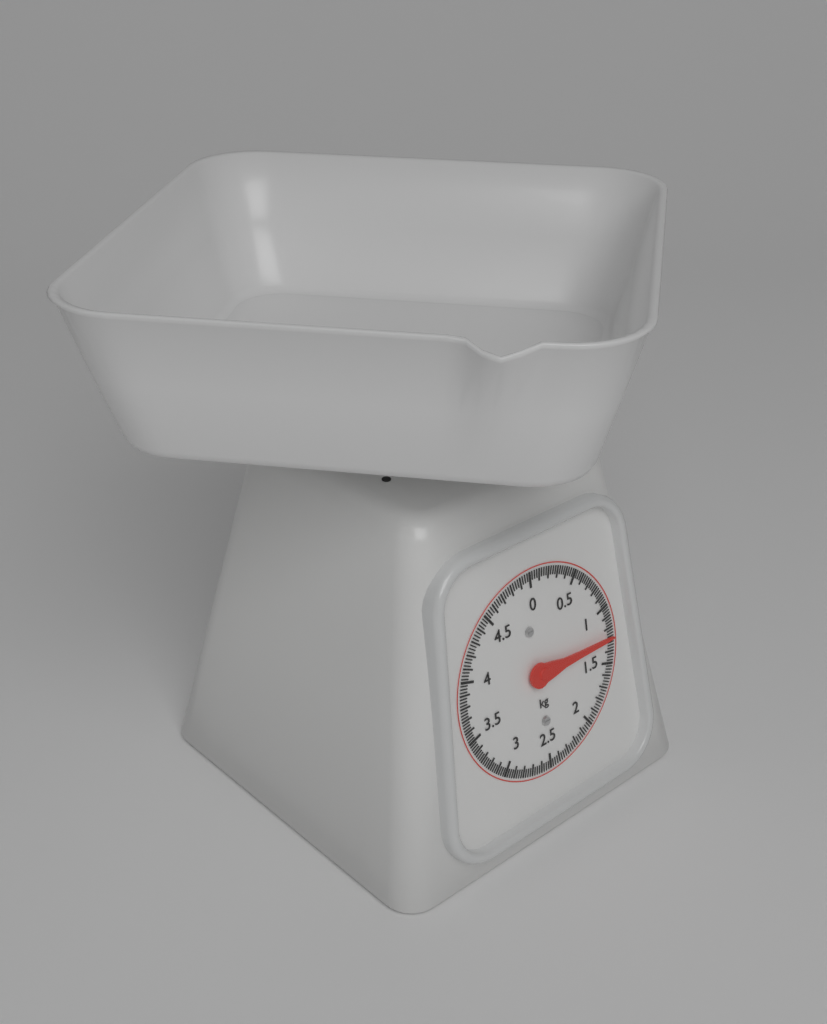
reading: 1.275 kg
